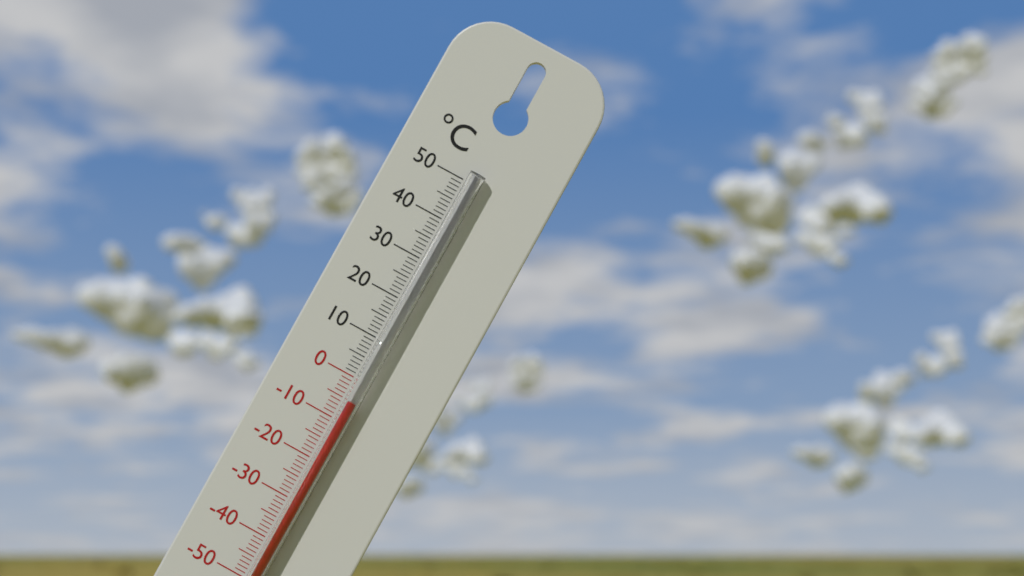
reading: -5 °C
